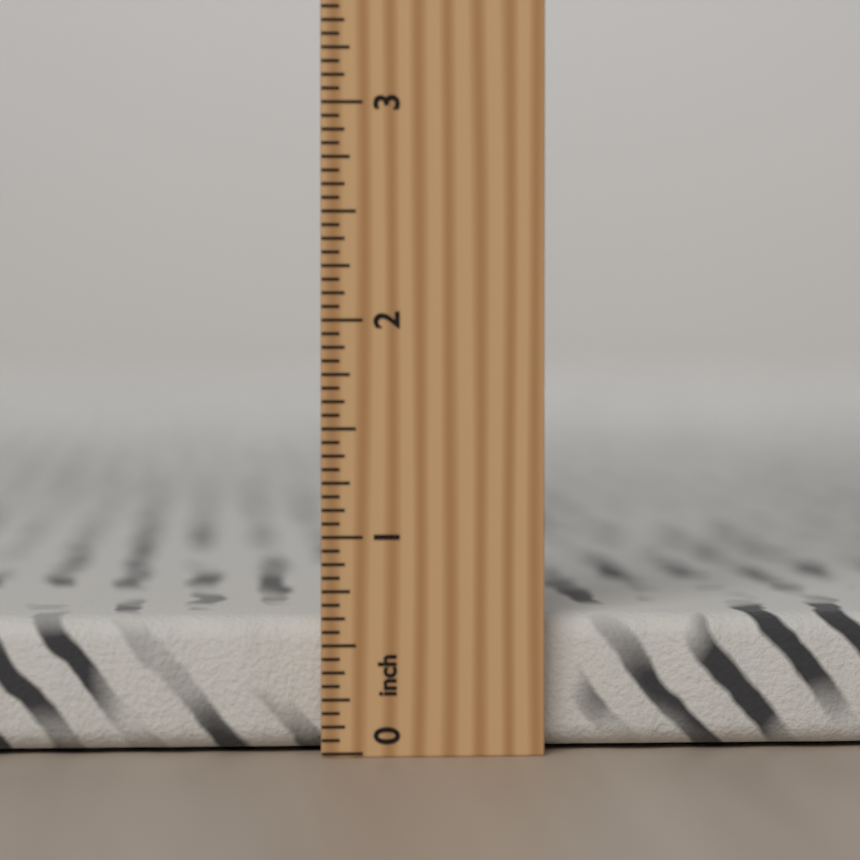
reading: 0.6250 inch
